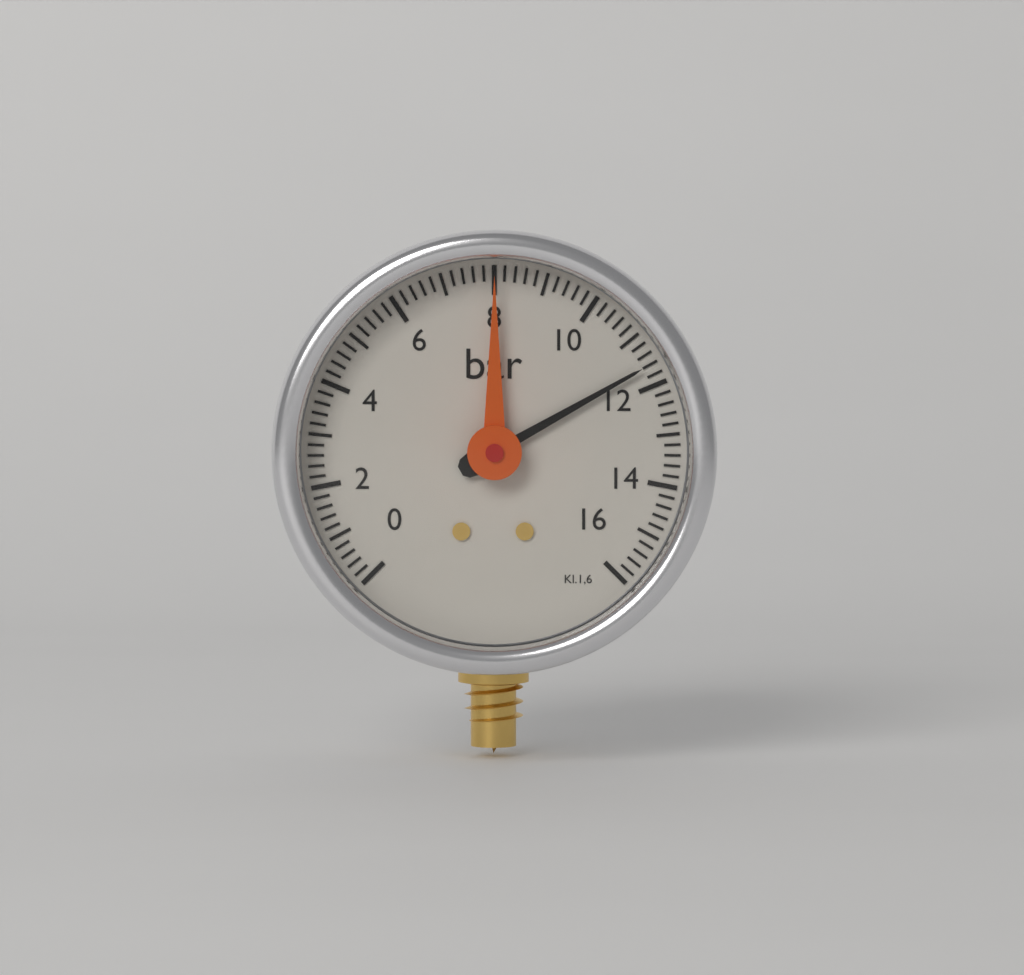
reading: 11.6 bar
